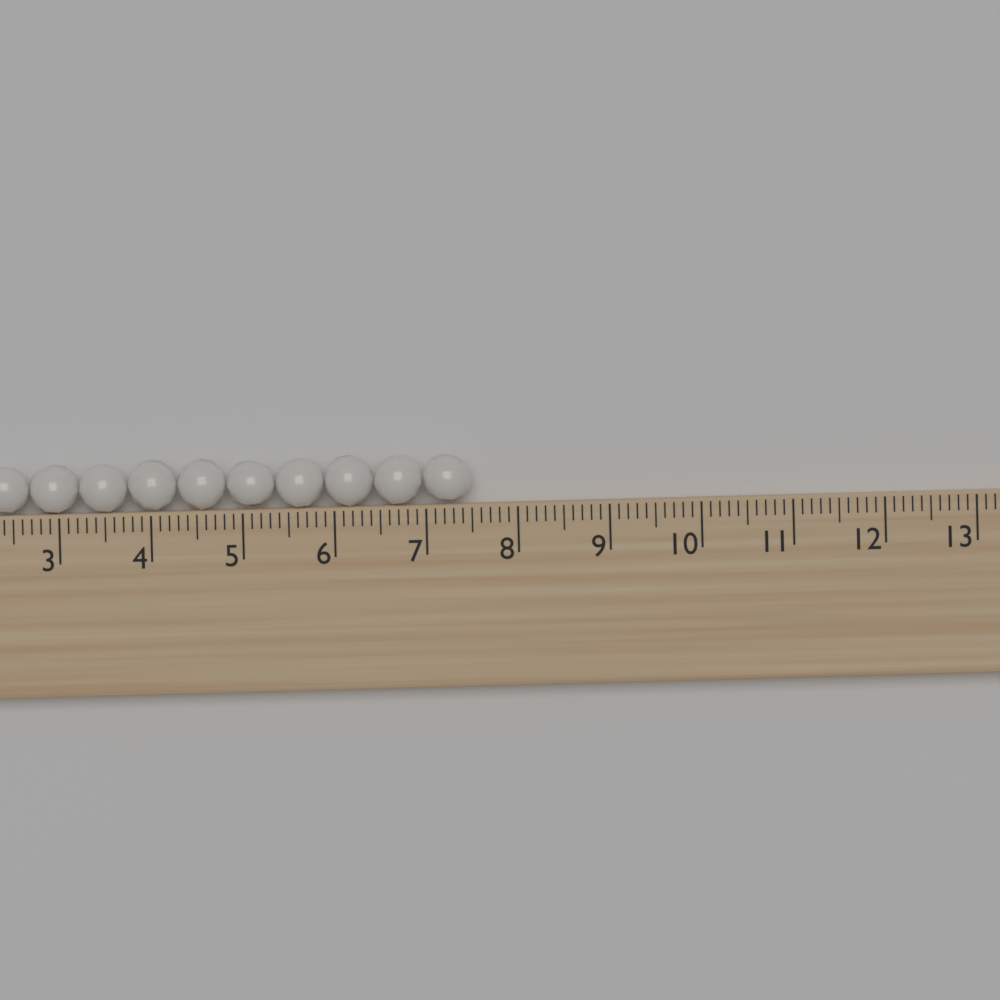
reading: 7.5 (no unit)
